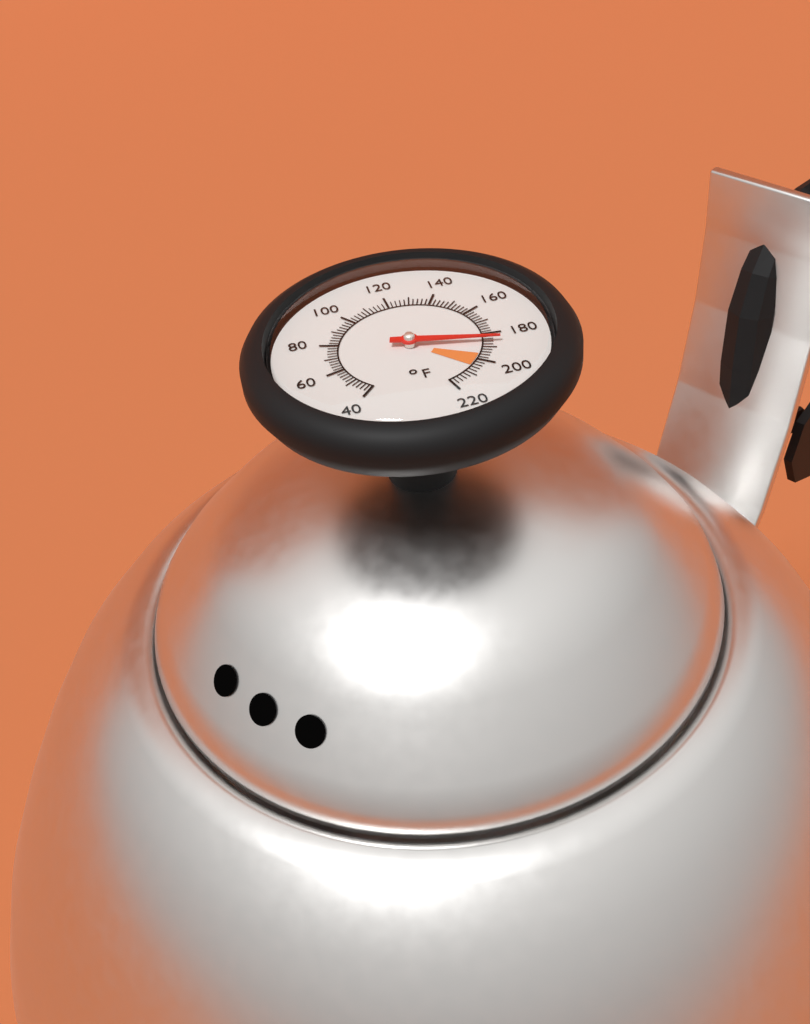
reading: 186 °F
